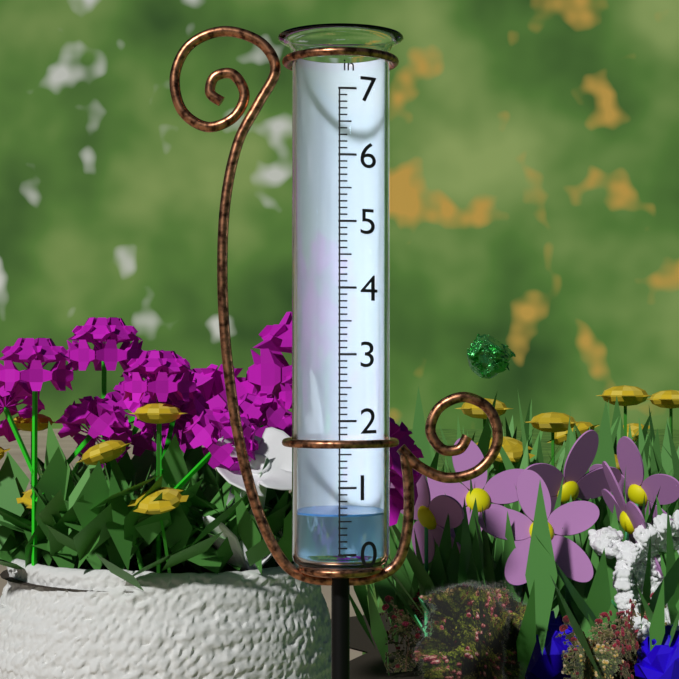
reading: 0.6 in
